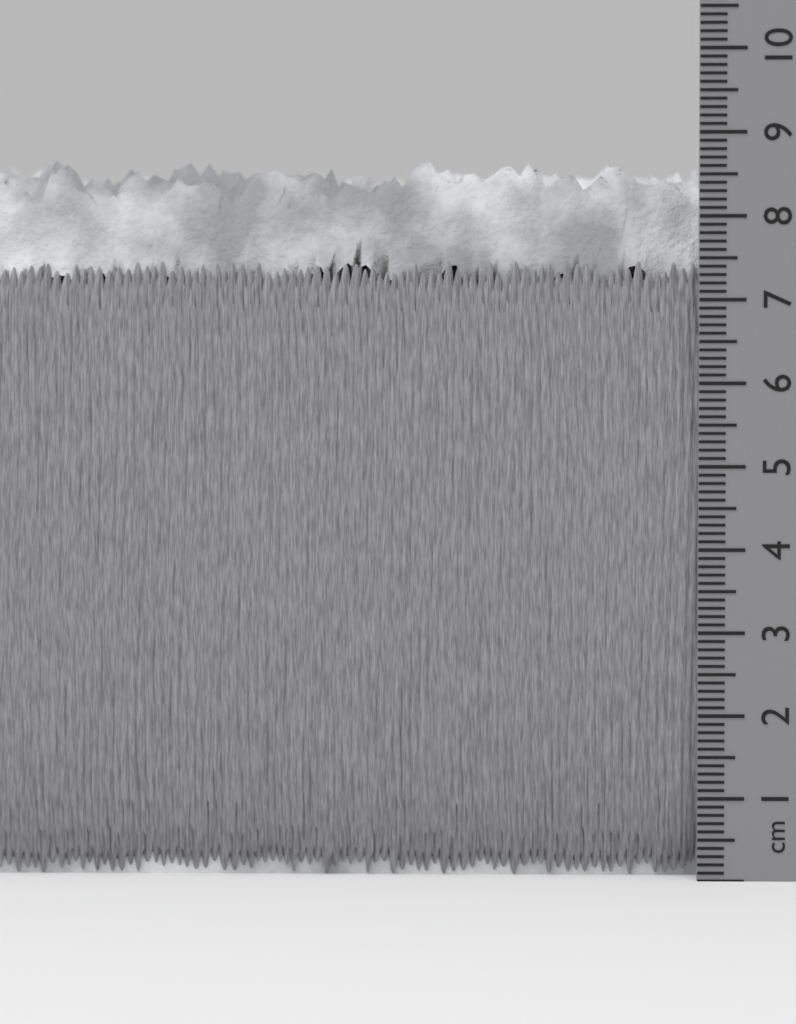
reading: 8.8 cm
